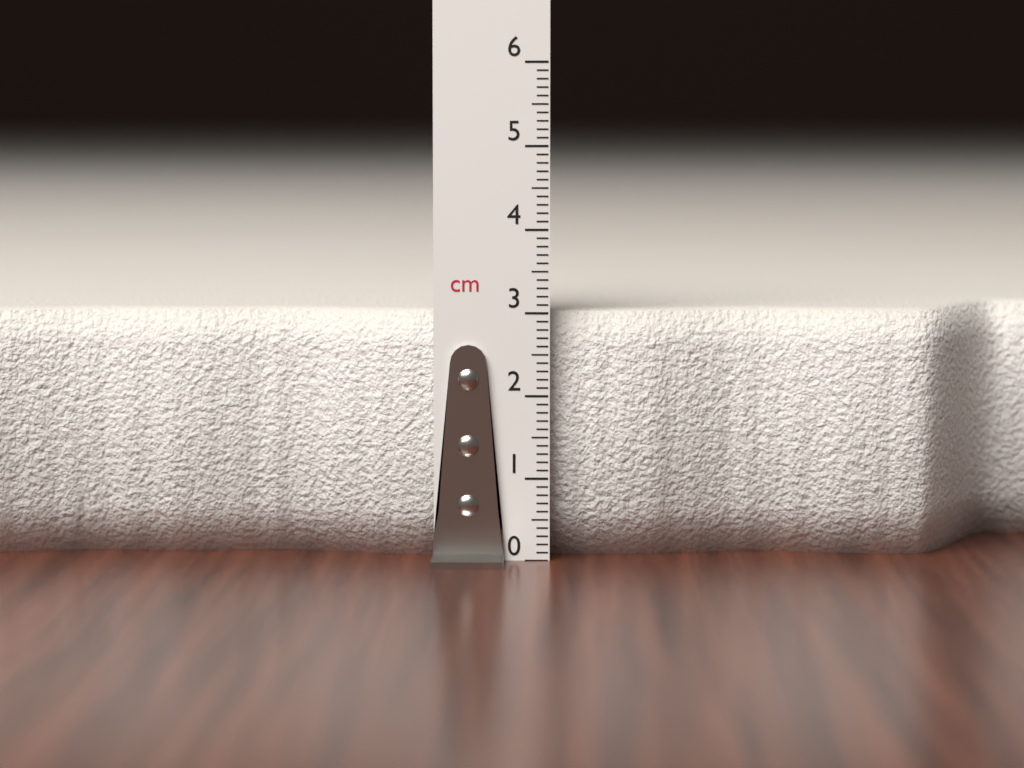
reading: 3.0 cm
